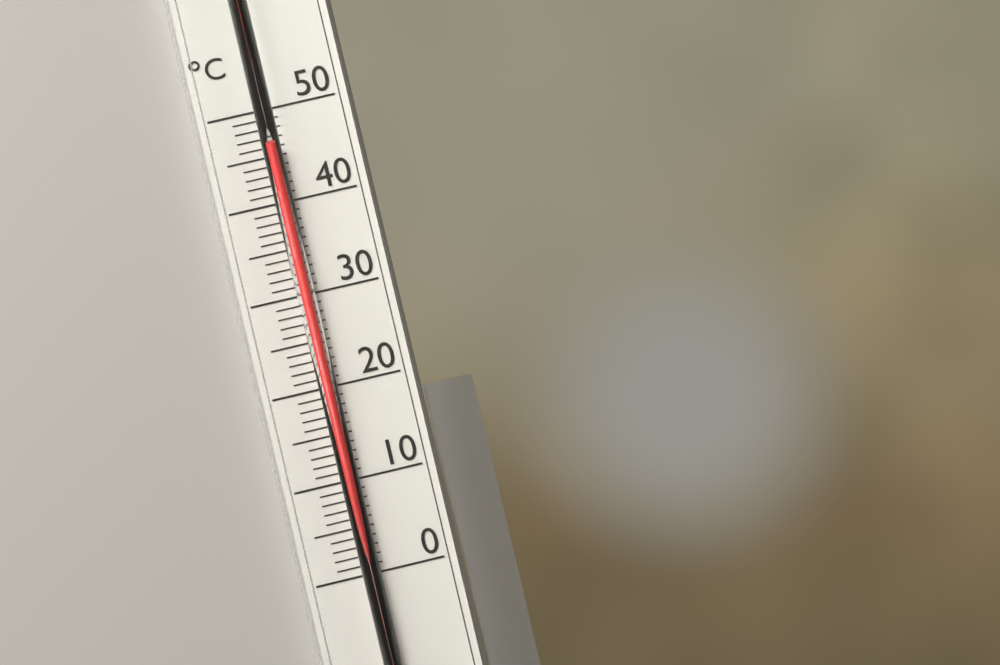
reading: 46 °C
